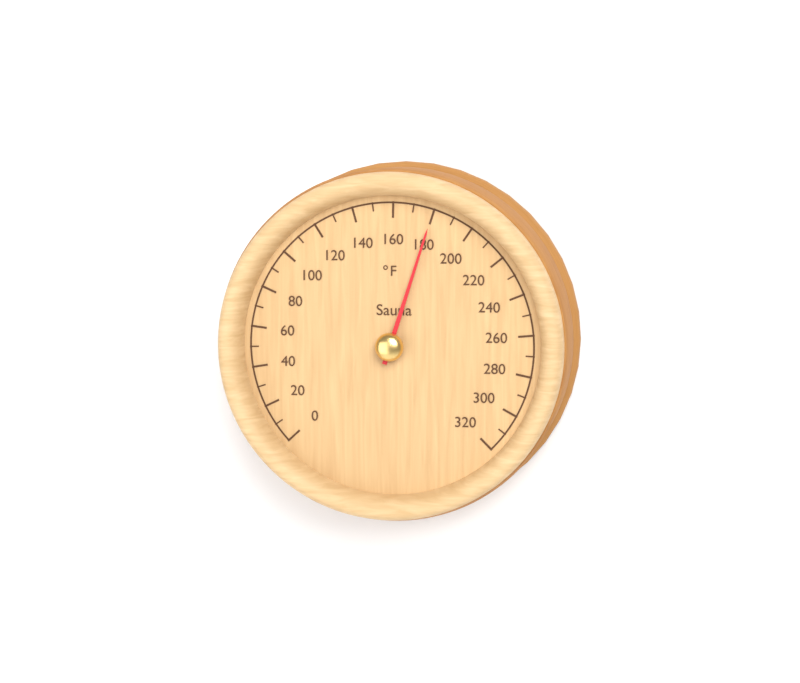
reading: 180 °F
